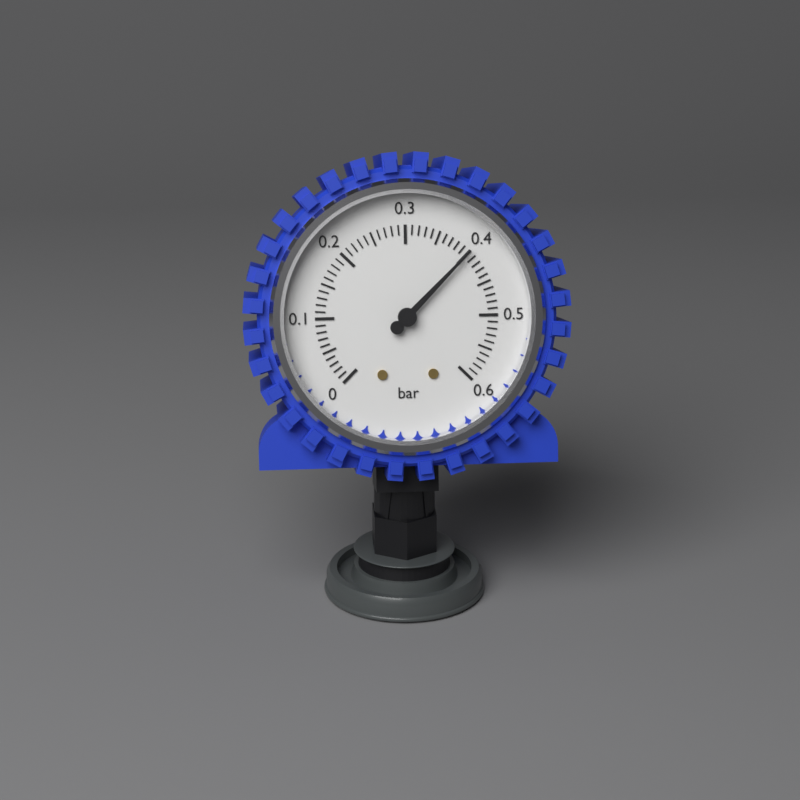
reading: 0.40 bar
